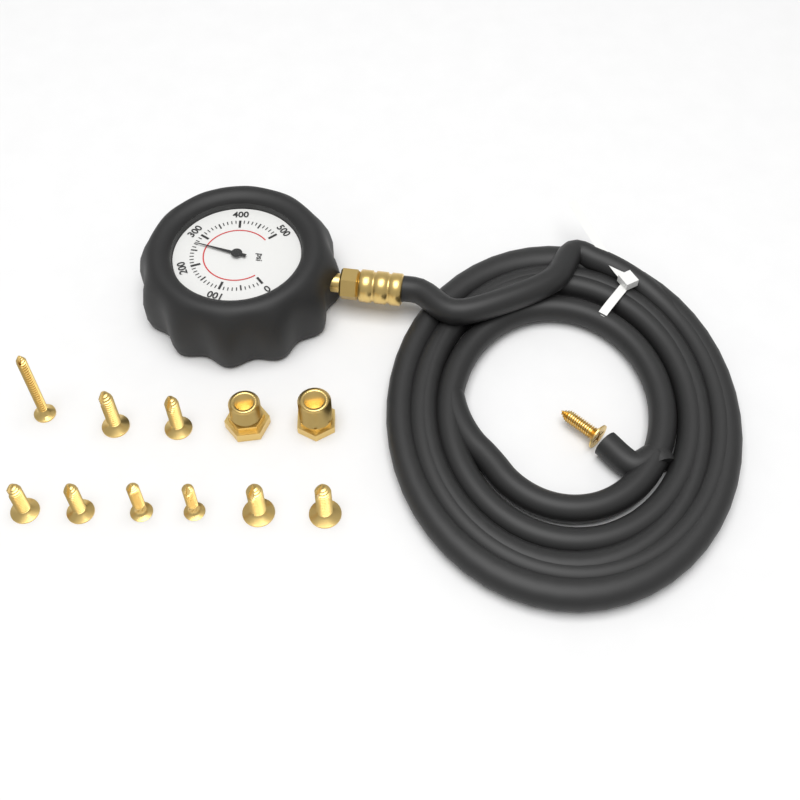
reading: 270 psi
